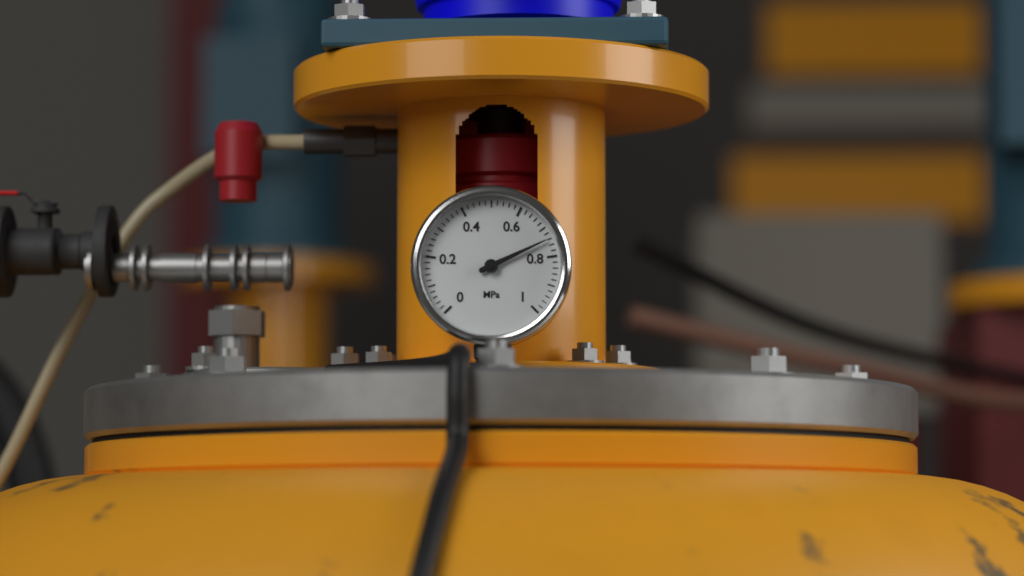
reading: 0.74 MPa
